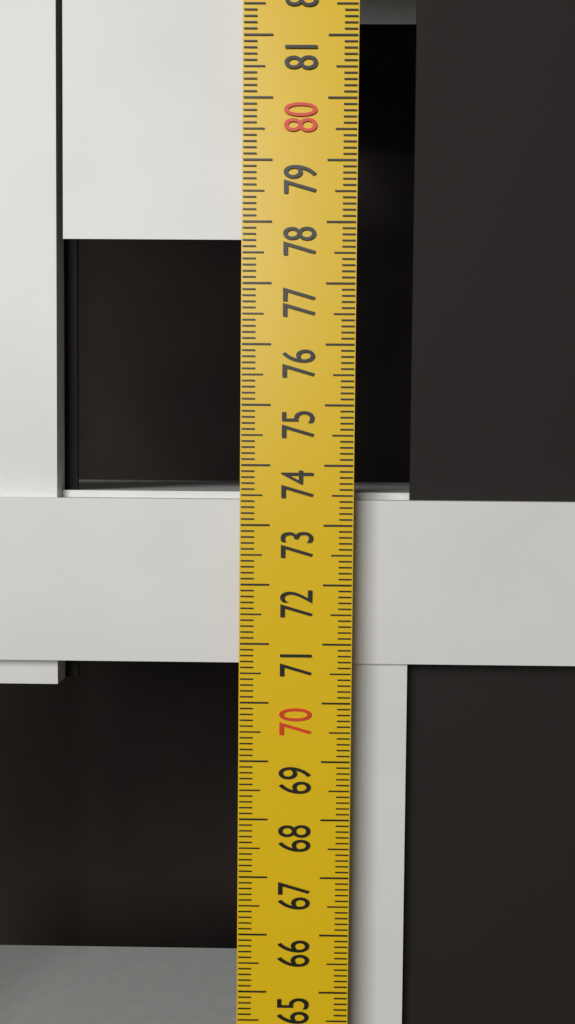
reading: 73.4 cm
